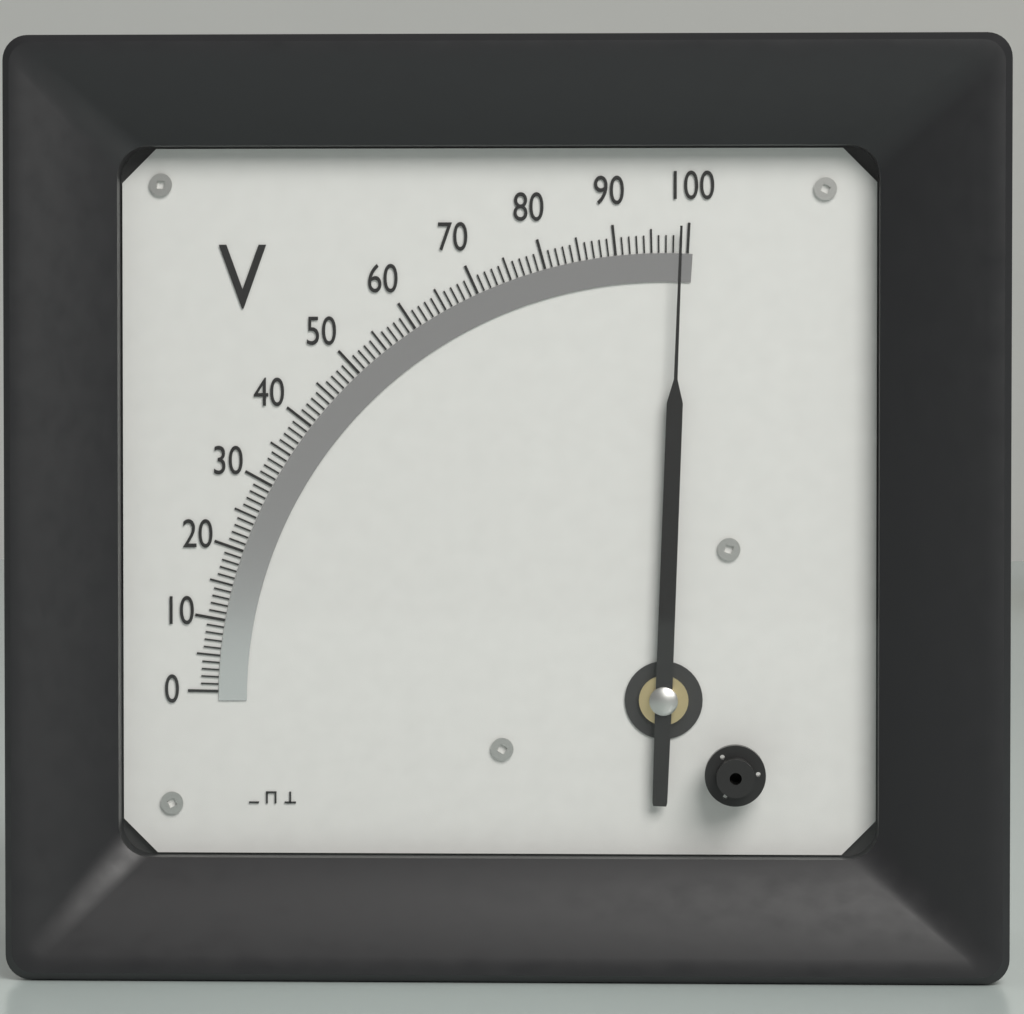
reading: 99 V
